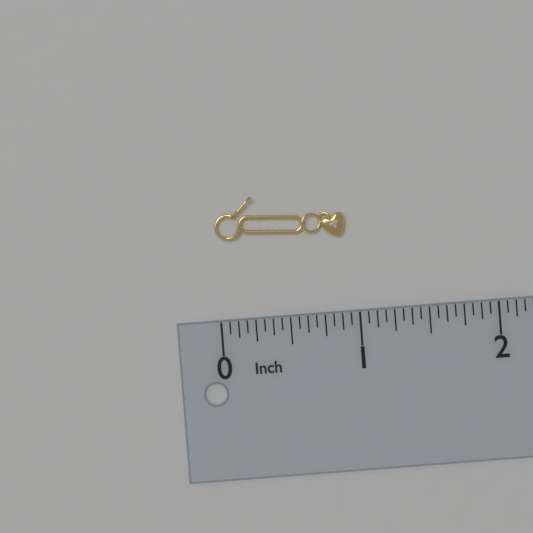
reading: 0.9375 in
